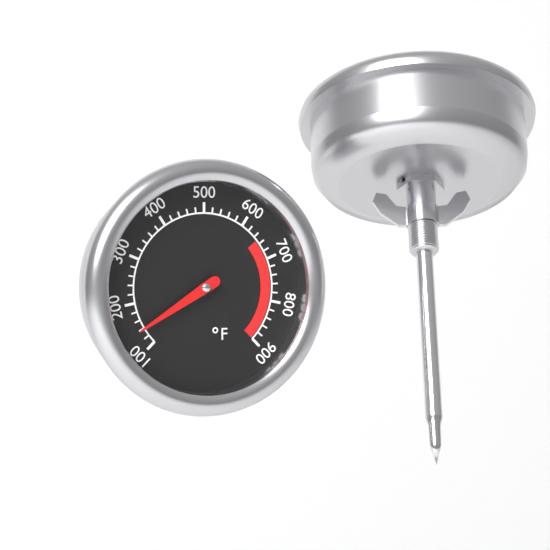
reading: 140 °F
